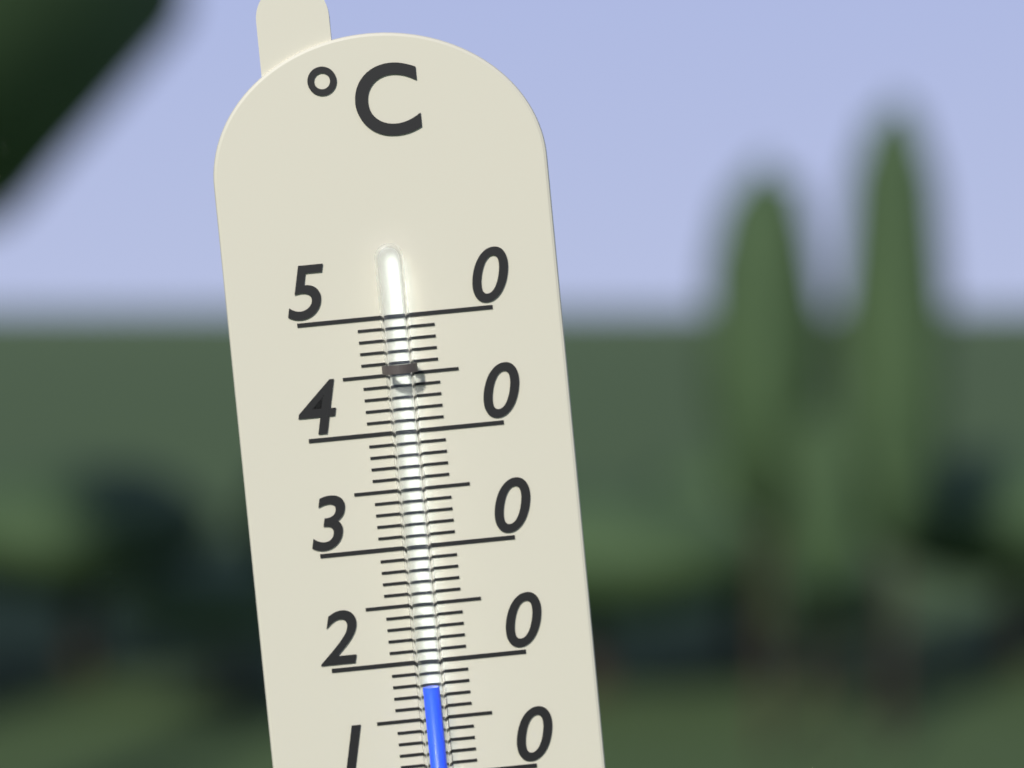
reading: 18 °C
